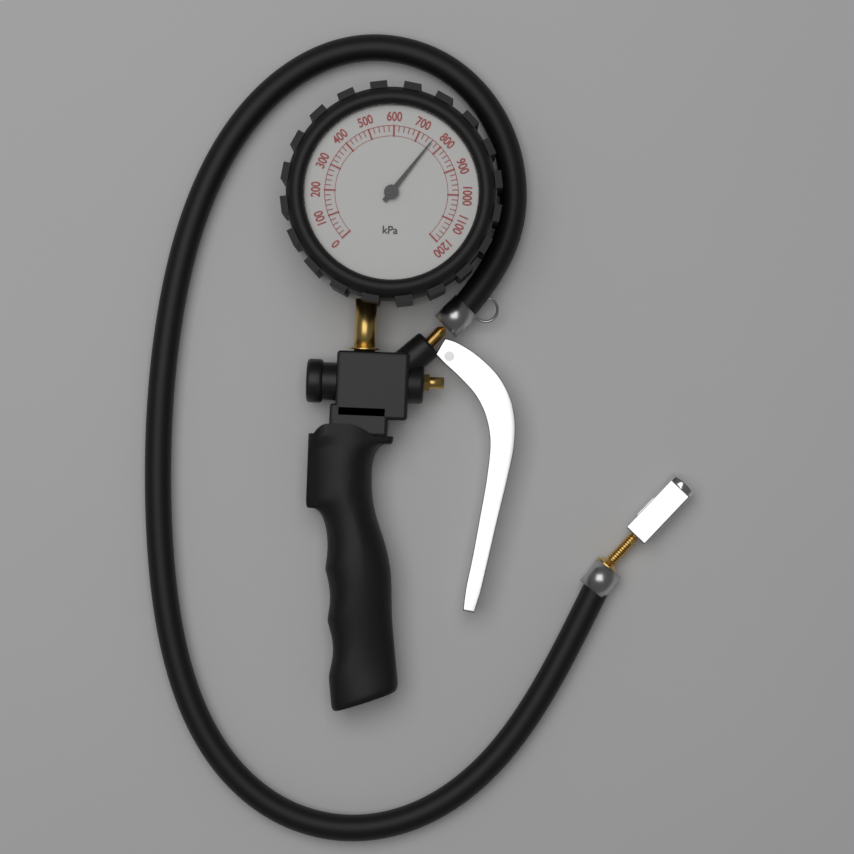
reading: 760 kPa
